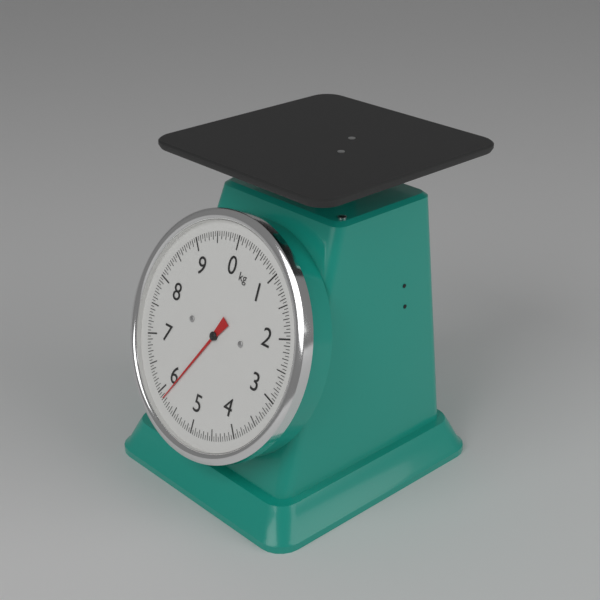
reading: 5.85 kg
